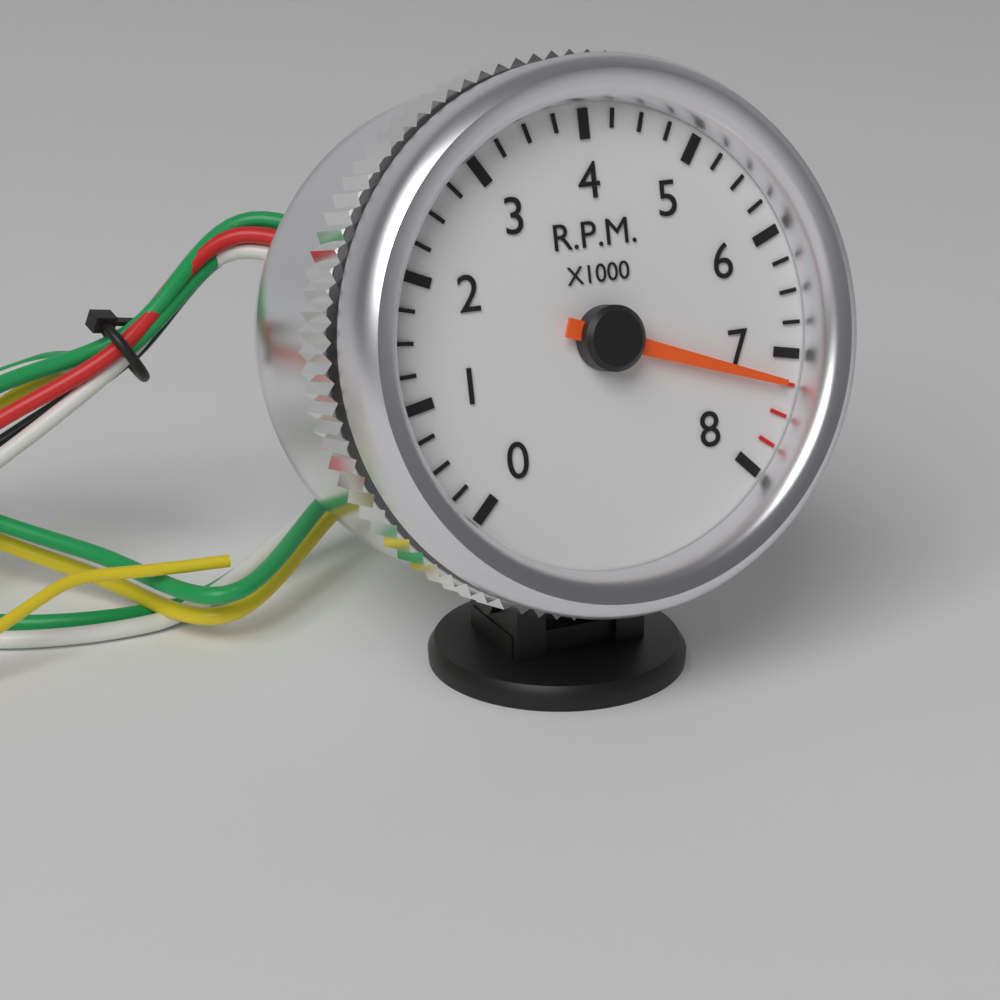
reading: 7250 RPM
